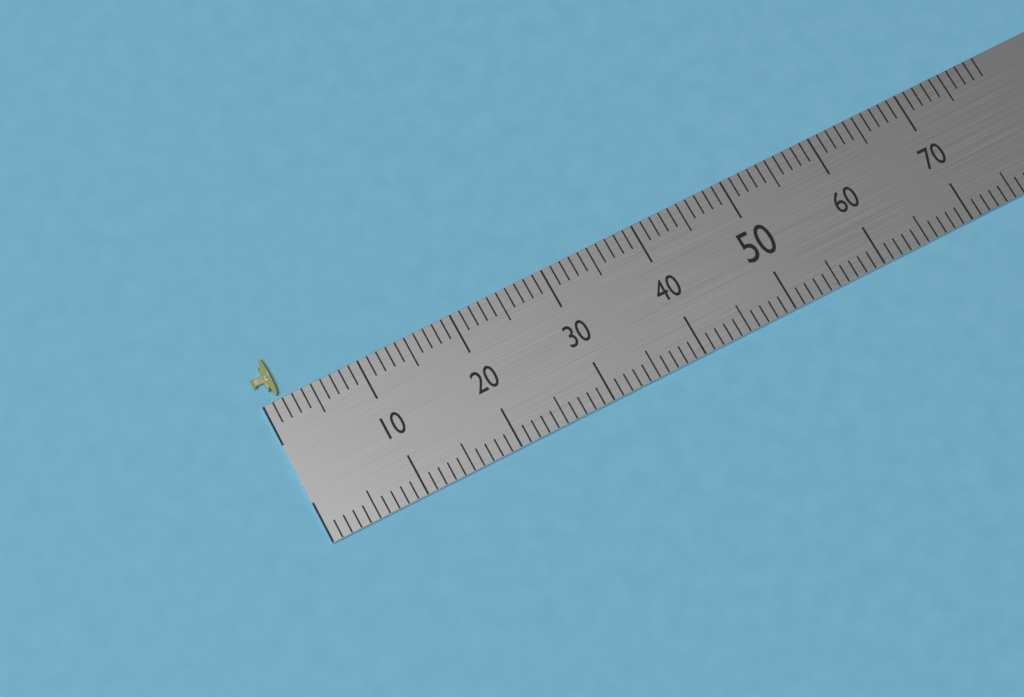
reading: 2 (no unit)
